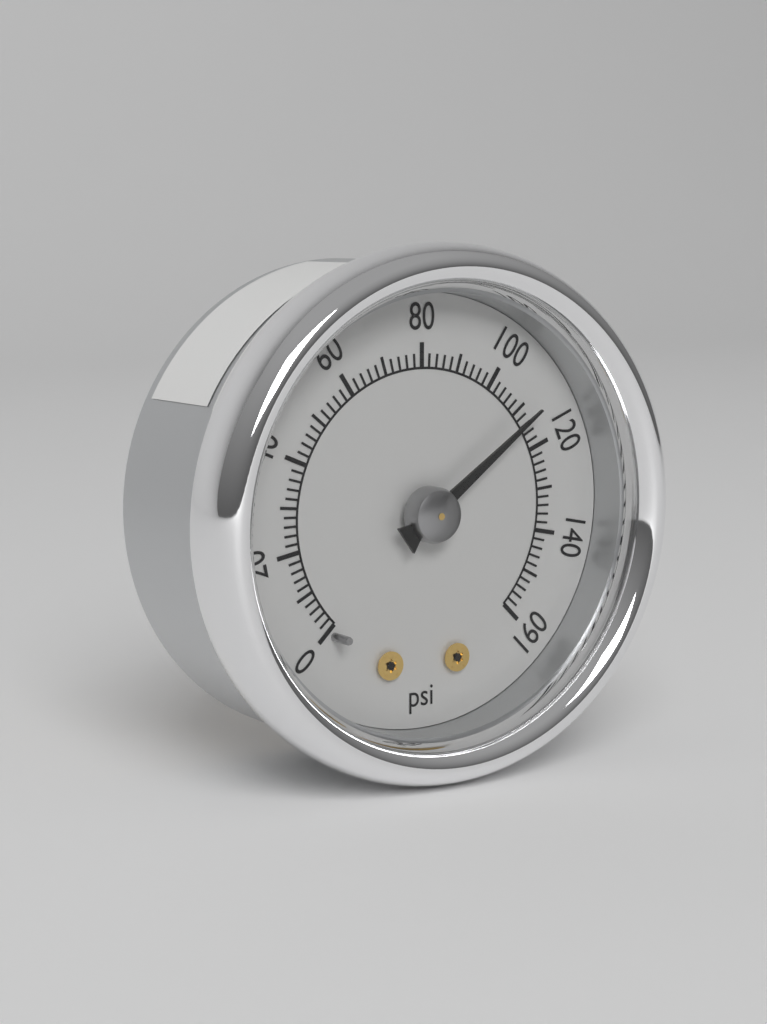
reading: 112 psi
